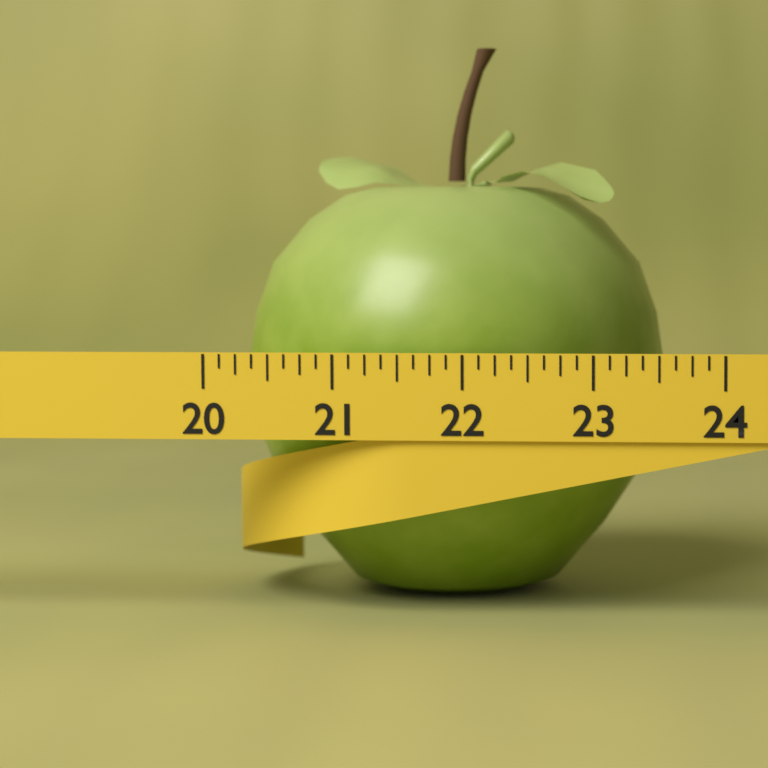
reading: 23.500 (no unit)
